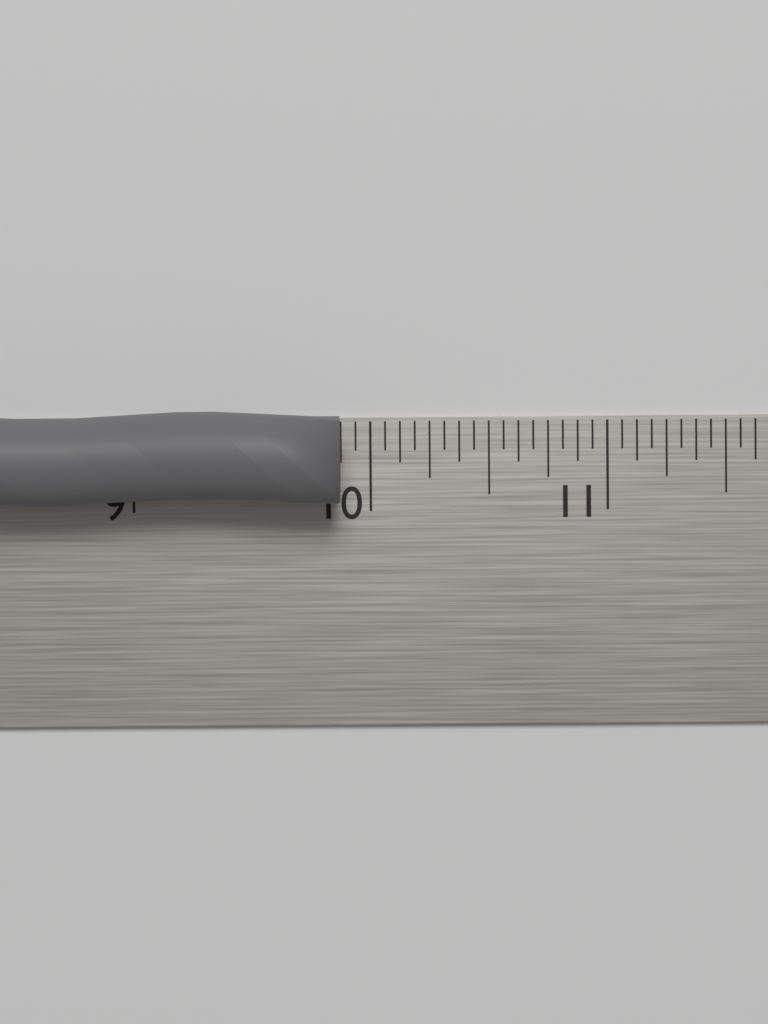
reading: 9.8750 in
